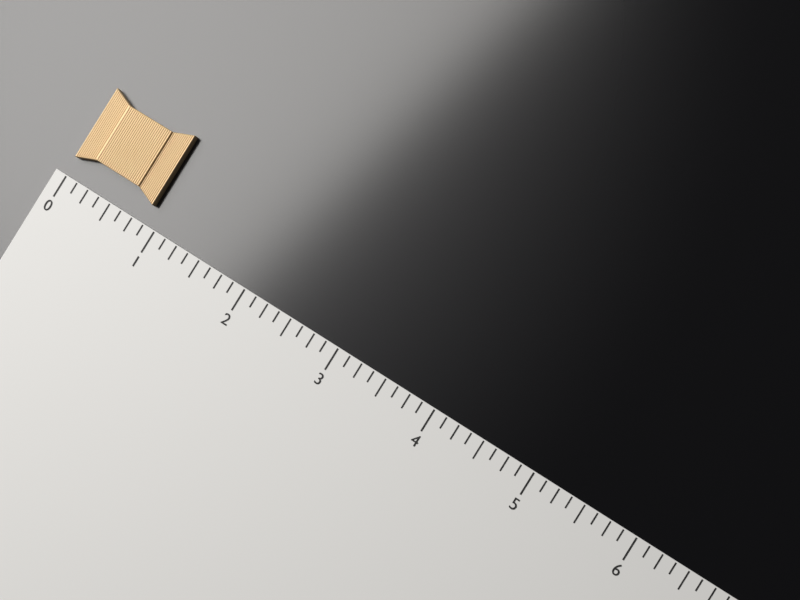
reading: 0.875 (no unit)
